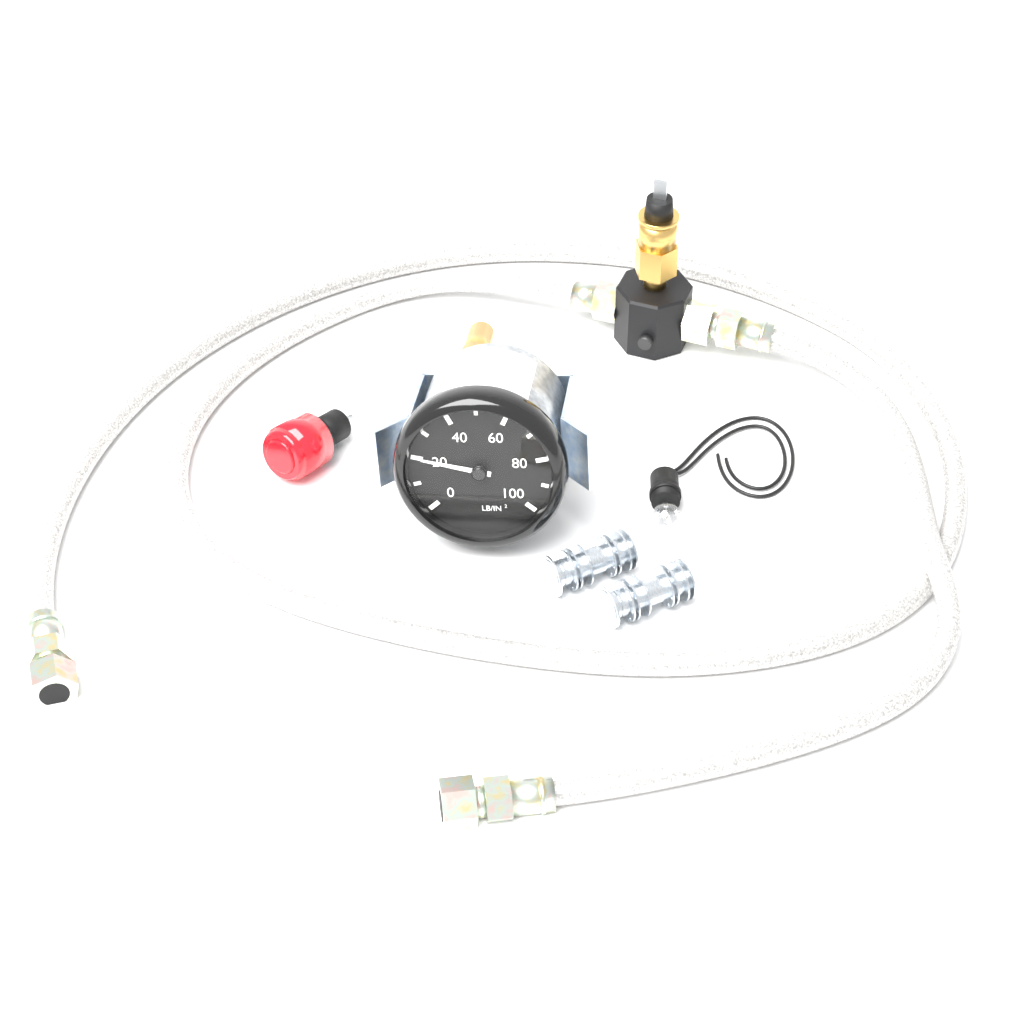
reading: 20 lb/in²
